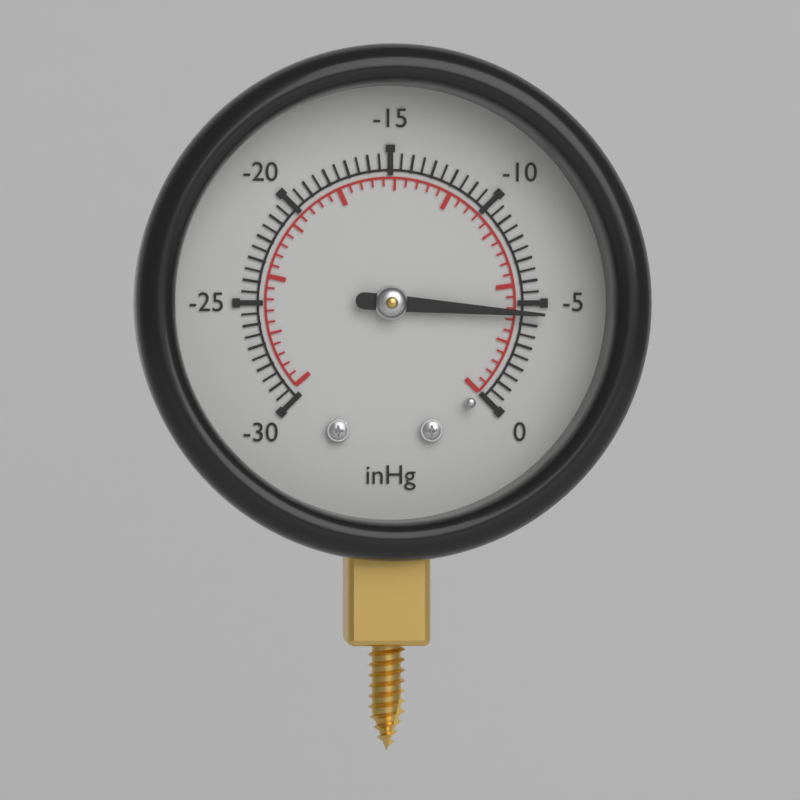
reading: -4.5 inHg
